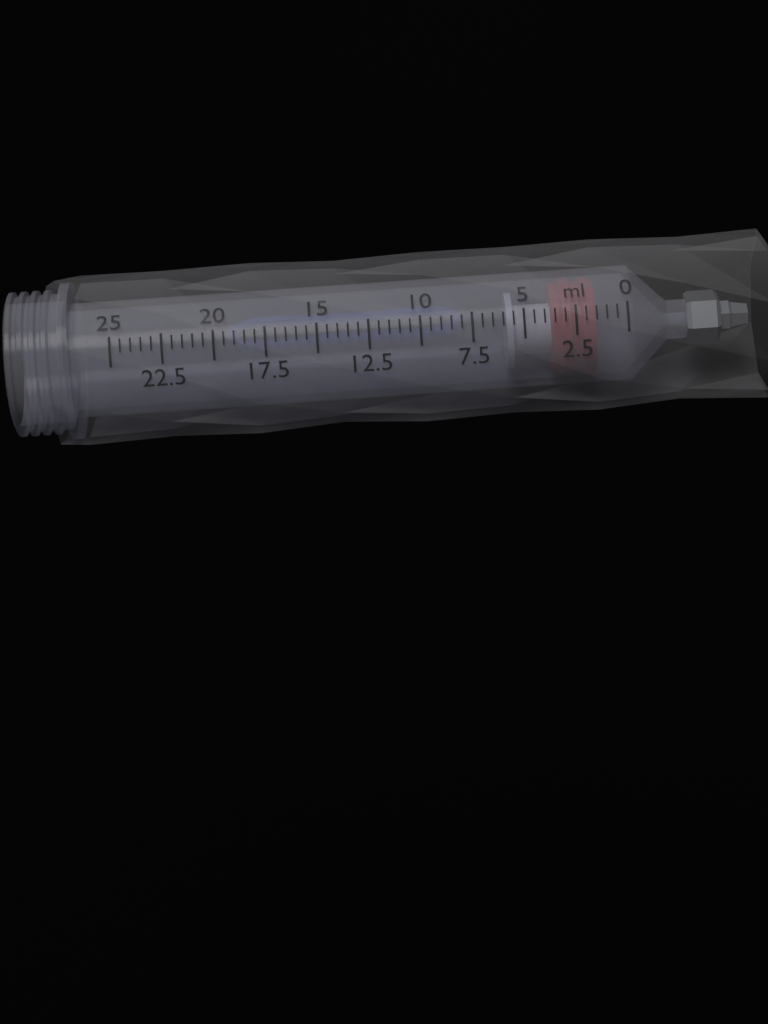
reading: 1.5 ml
